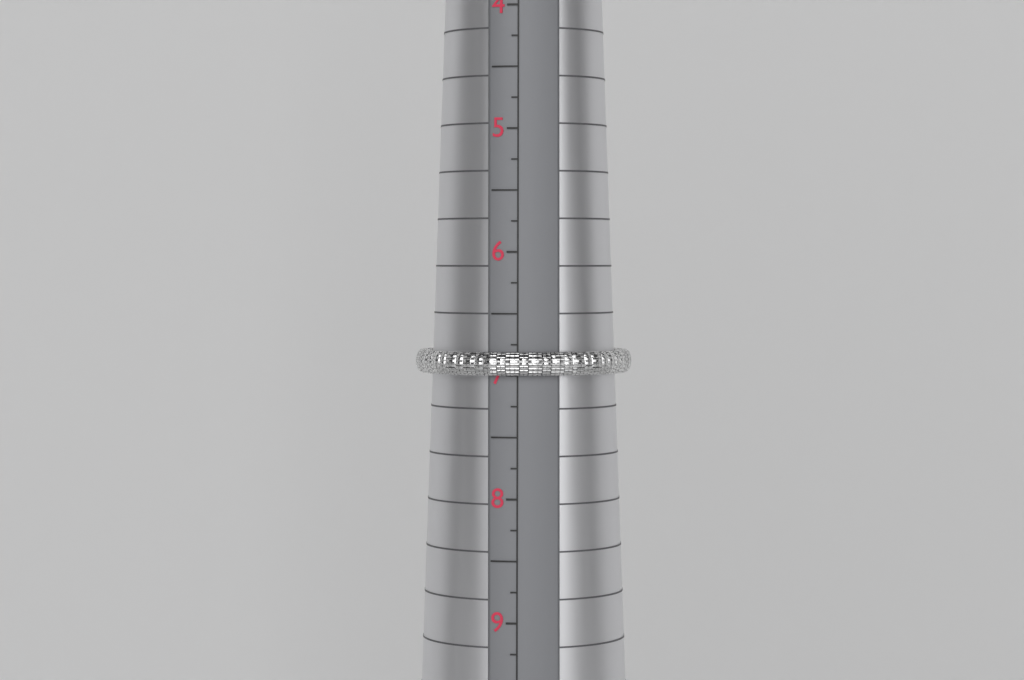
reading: 7.00 (no unit)
